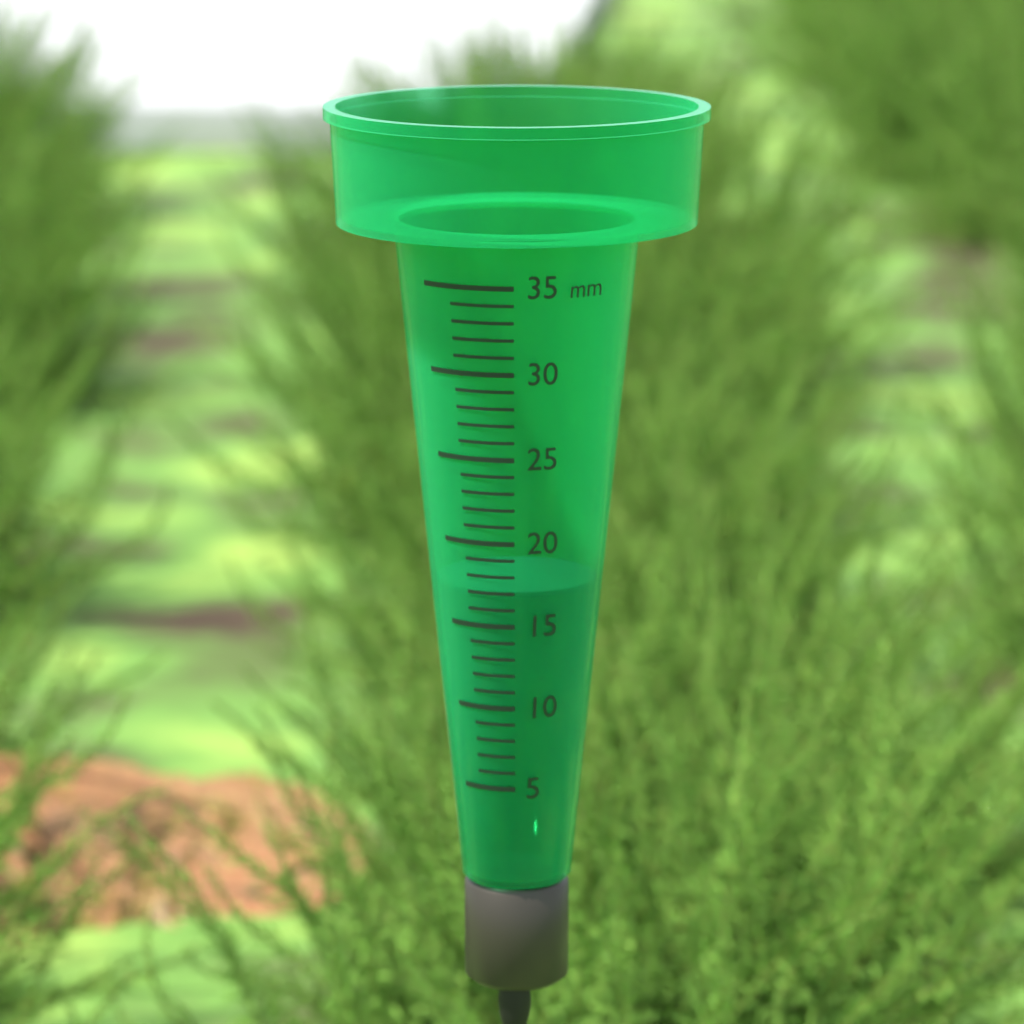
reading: 17 mm
